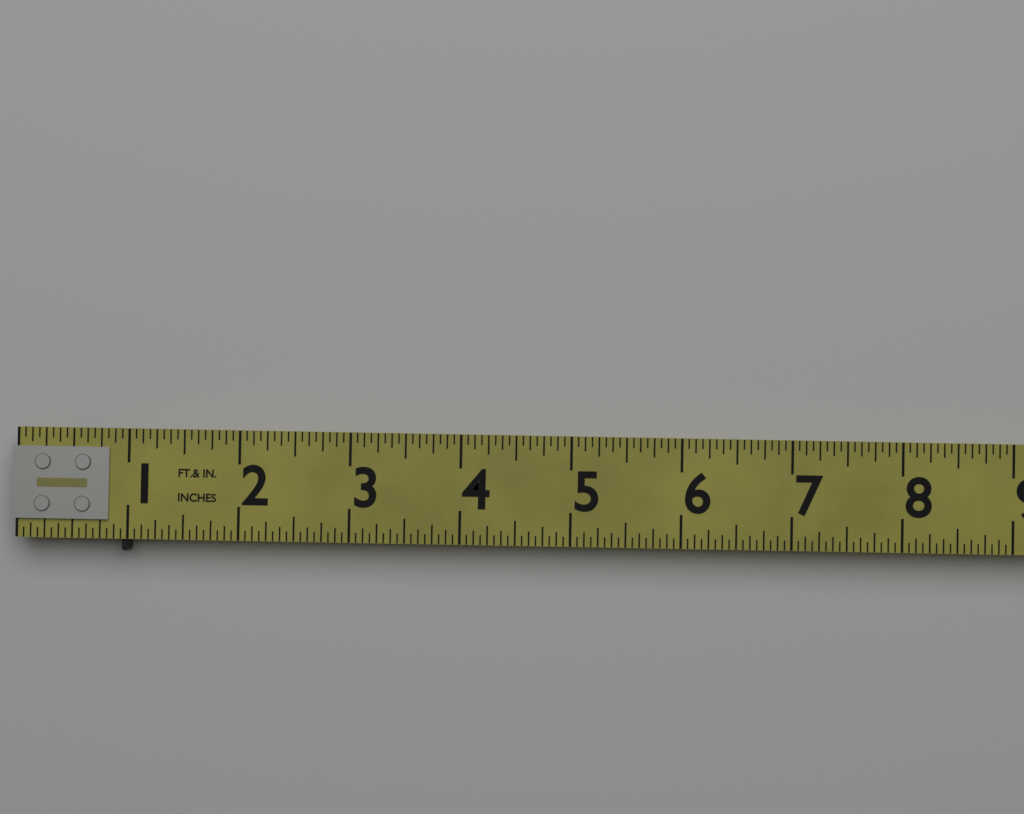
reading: 1.0000 in
